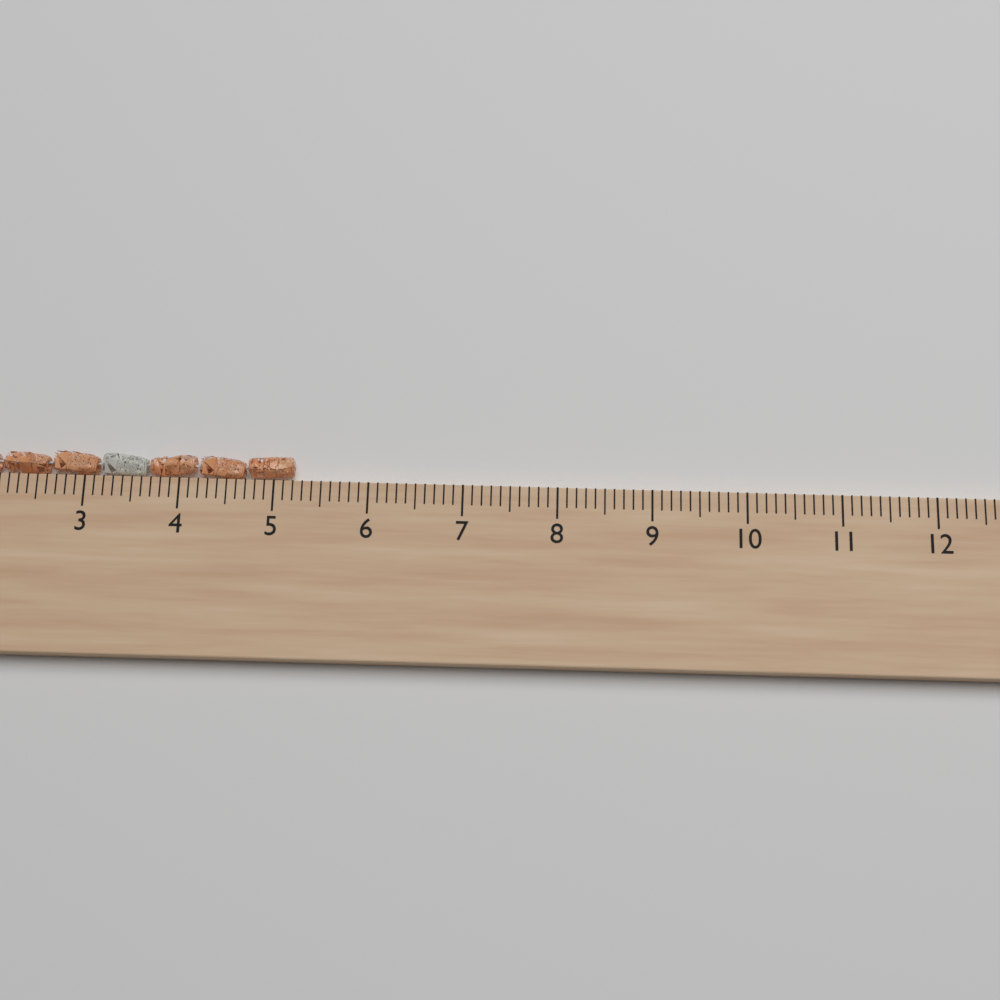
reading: 5.2 cm
